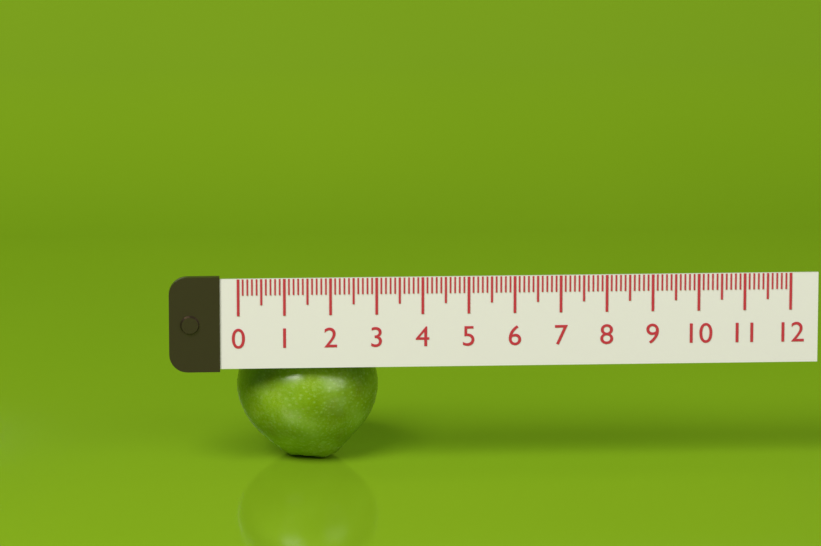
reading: 3.1 (no unit)
